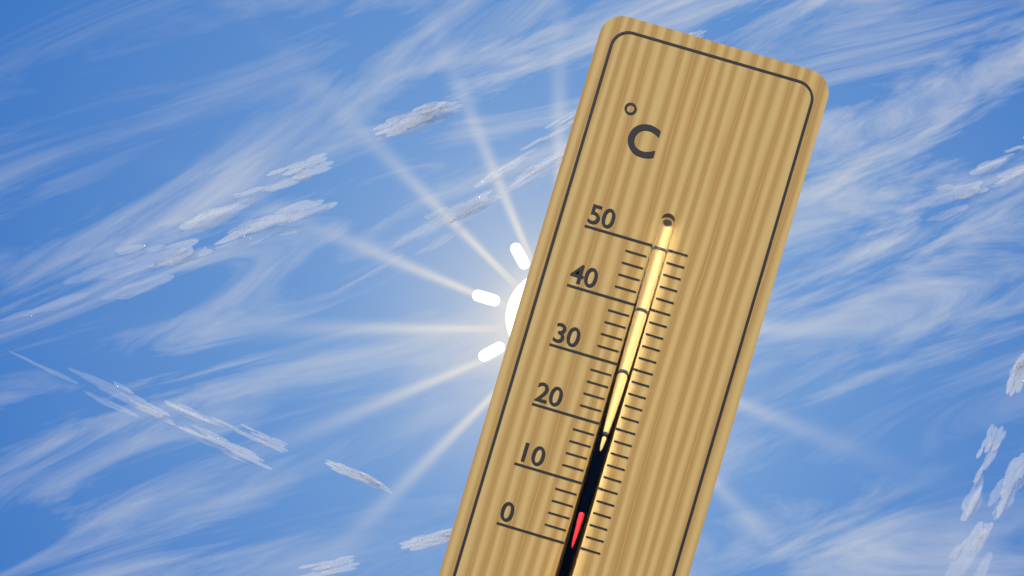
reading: 6 °C
